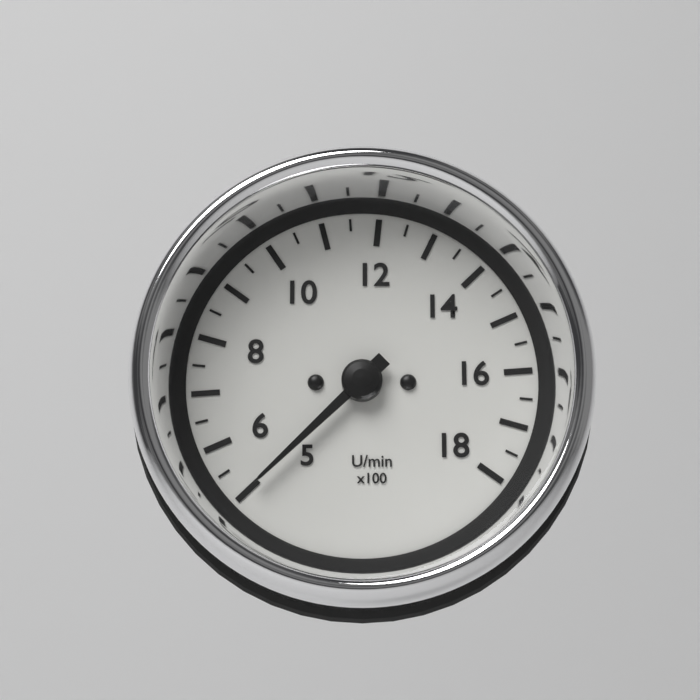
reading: 500 U/min
